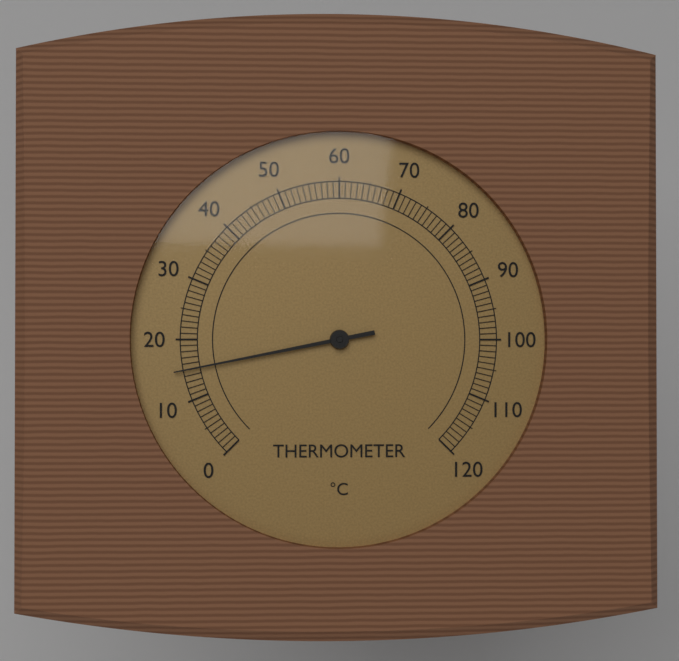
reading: 15 °C
